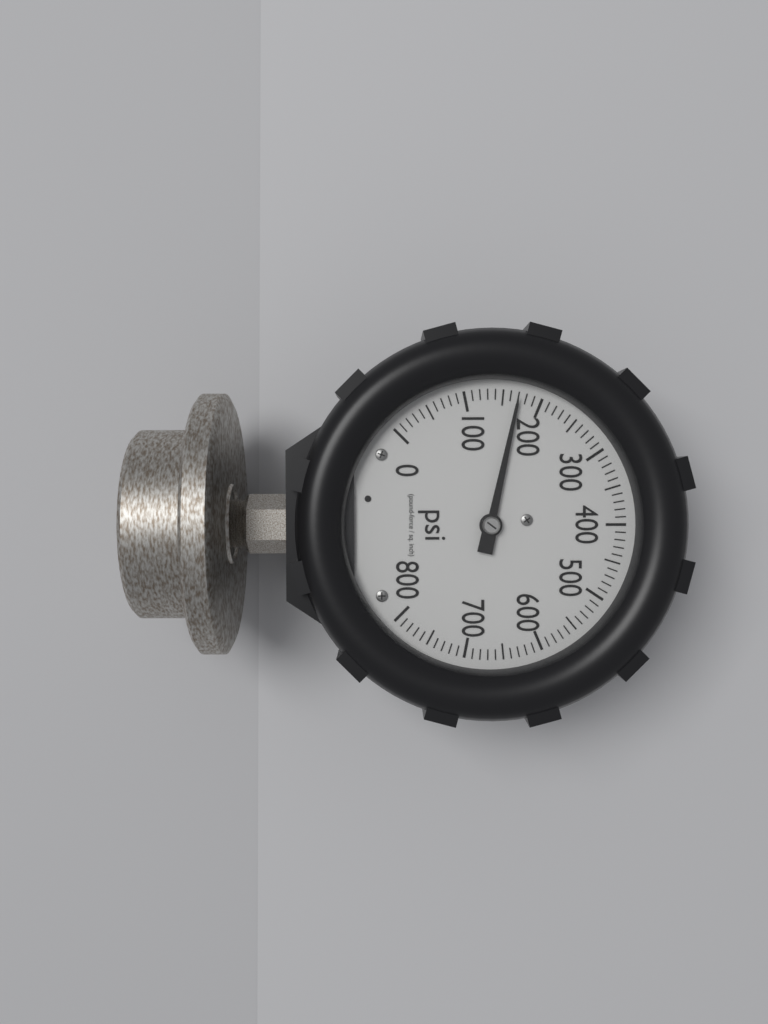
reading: 170 psi
